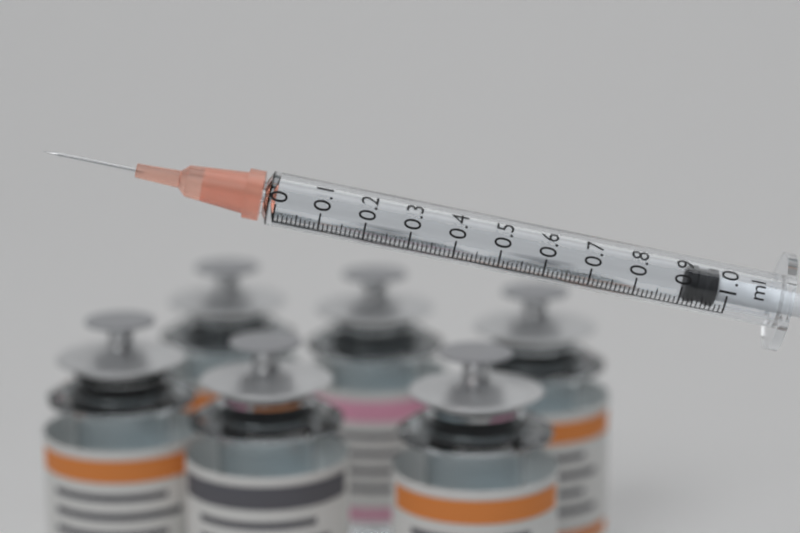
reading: 0.91 ml
